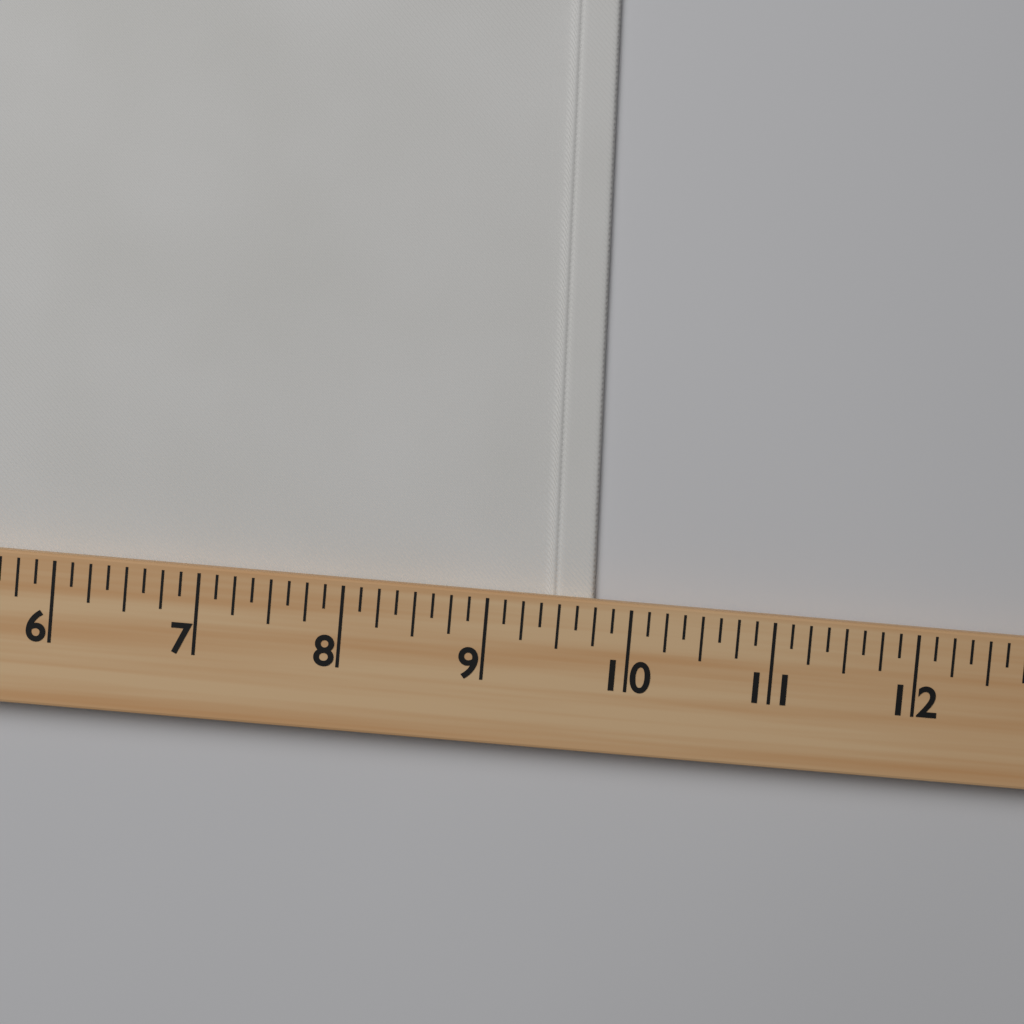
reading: 9.750 (no unit)
